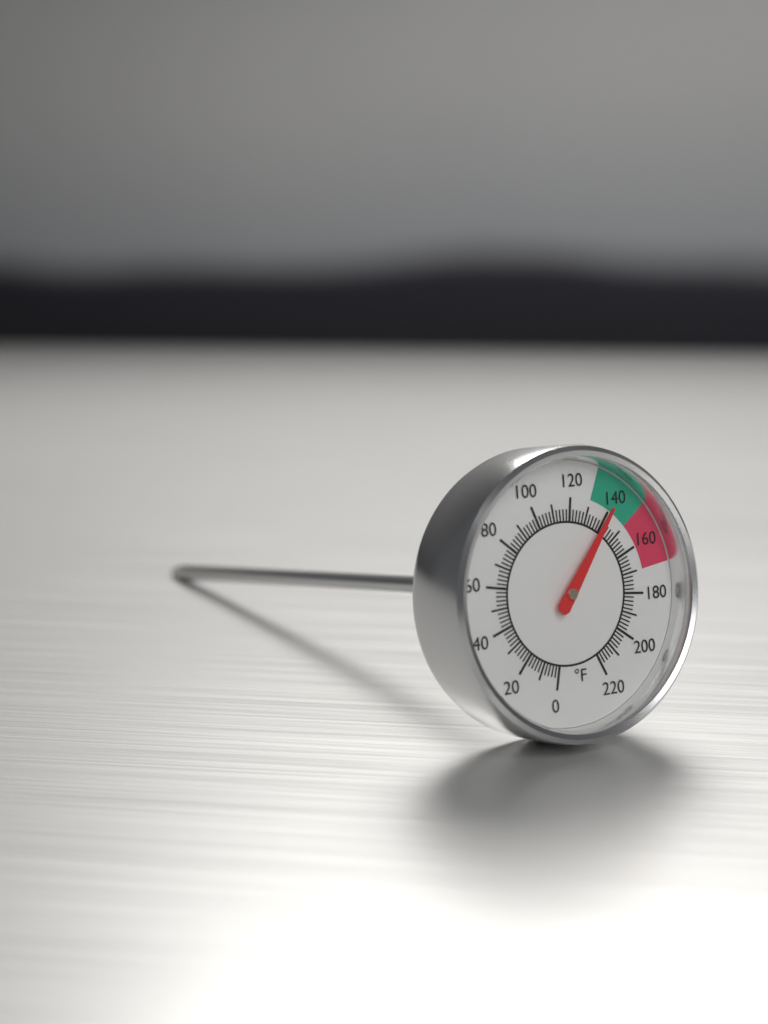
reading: 140 °F
